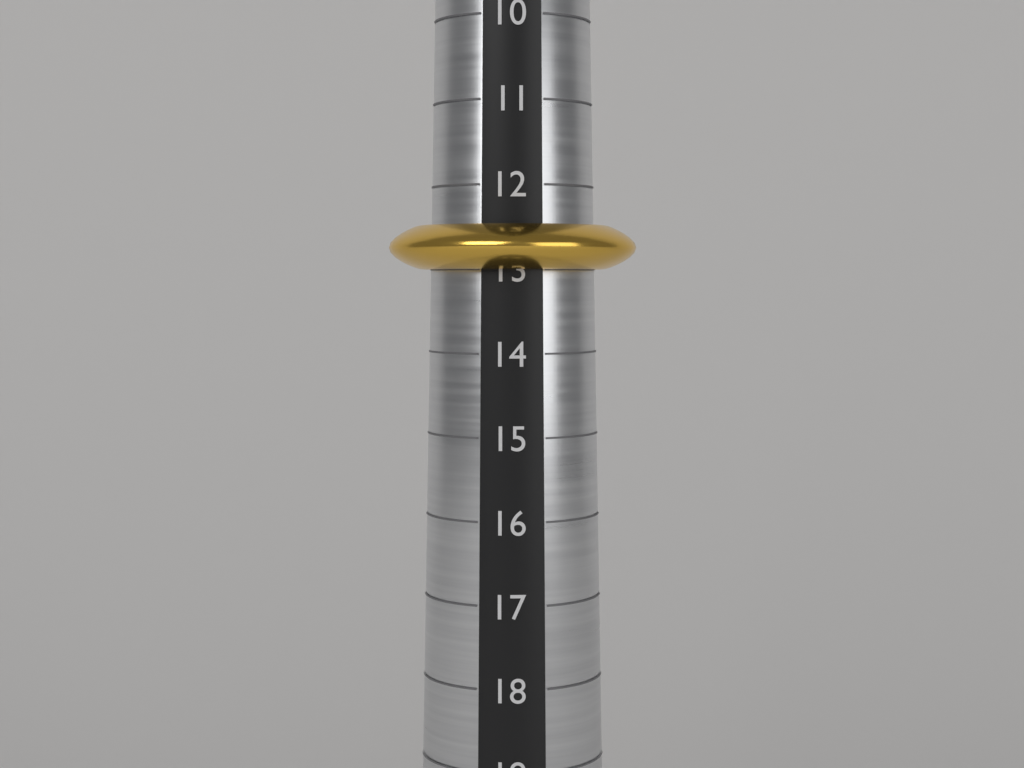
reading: 13 (no unit)
